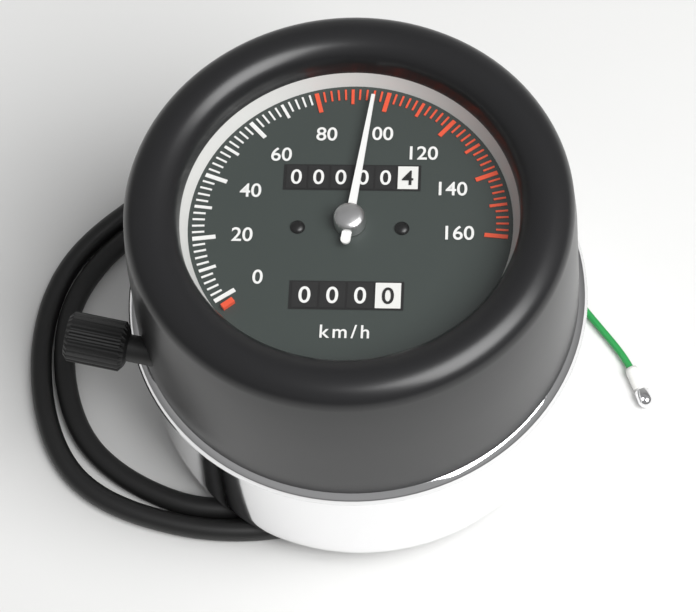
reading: 96 km/h
